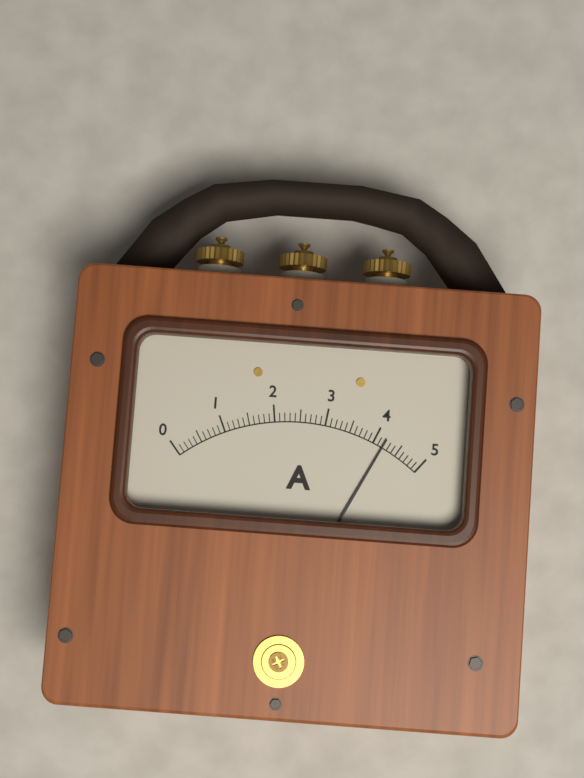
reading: 4.2 A
